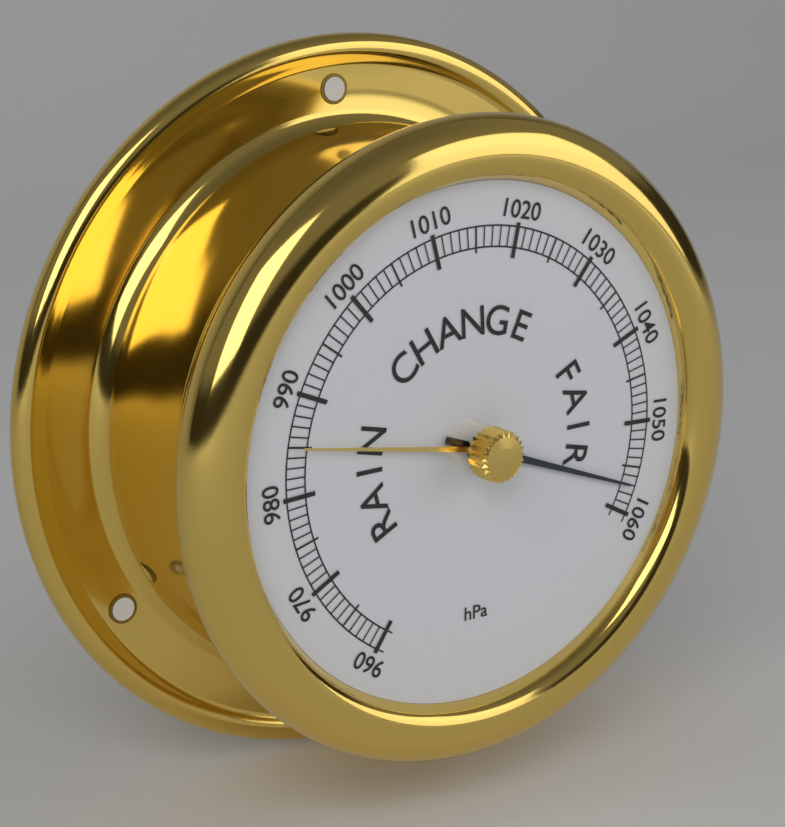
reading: 1057 hPa
